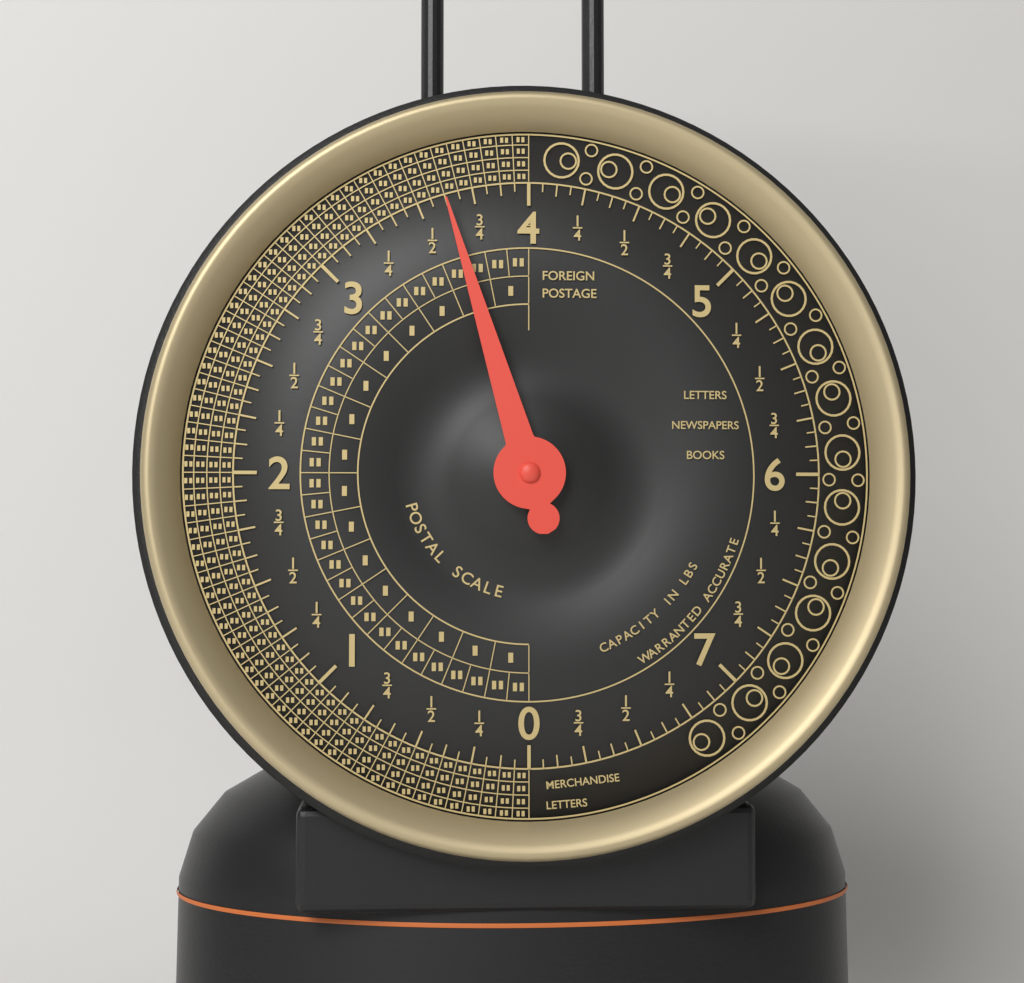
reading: 3.6250 lbs
